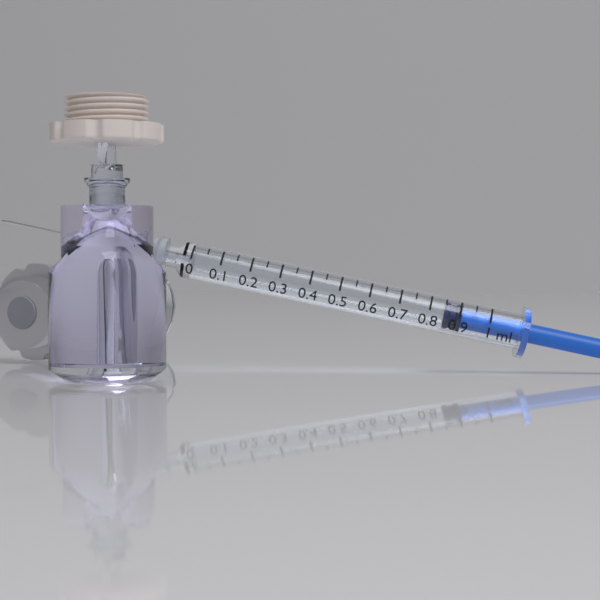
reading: 0.85 ml
